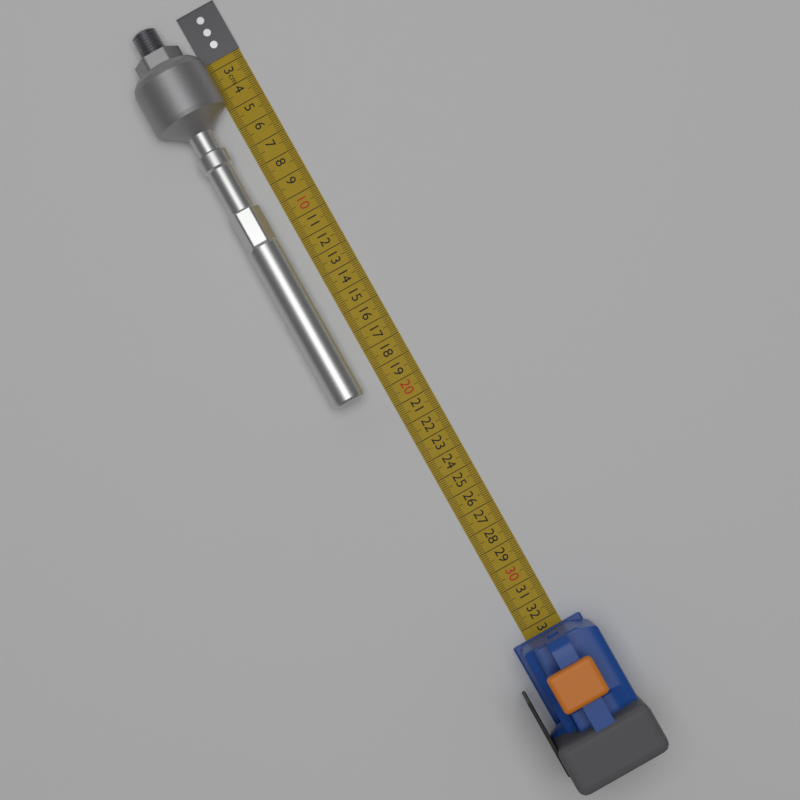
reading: 19.8 cm
